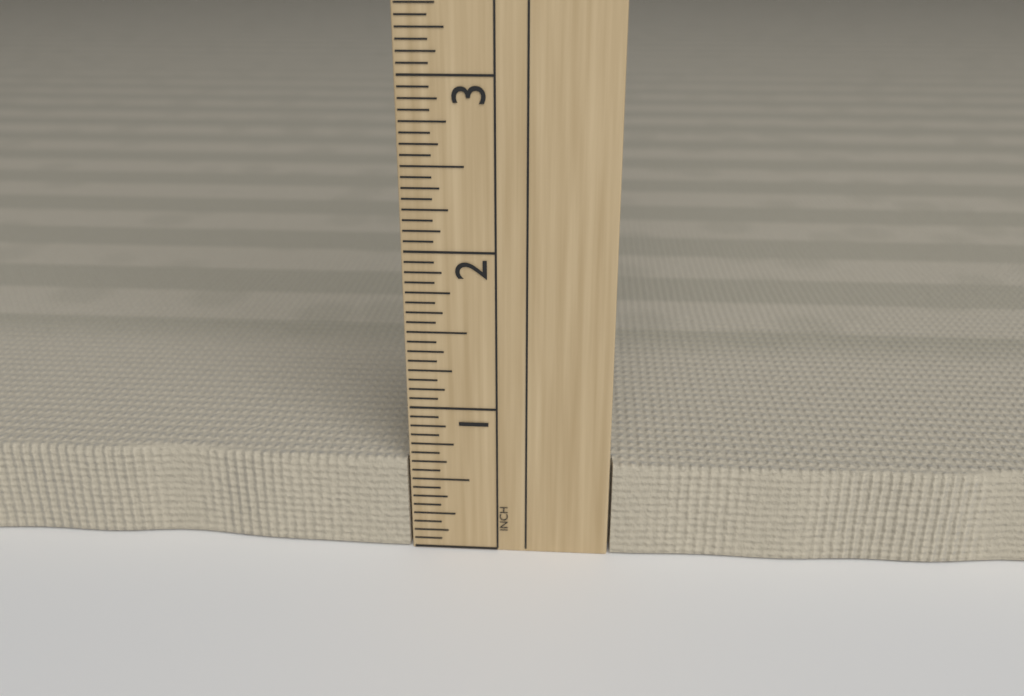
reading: 0.6250 in
